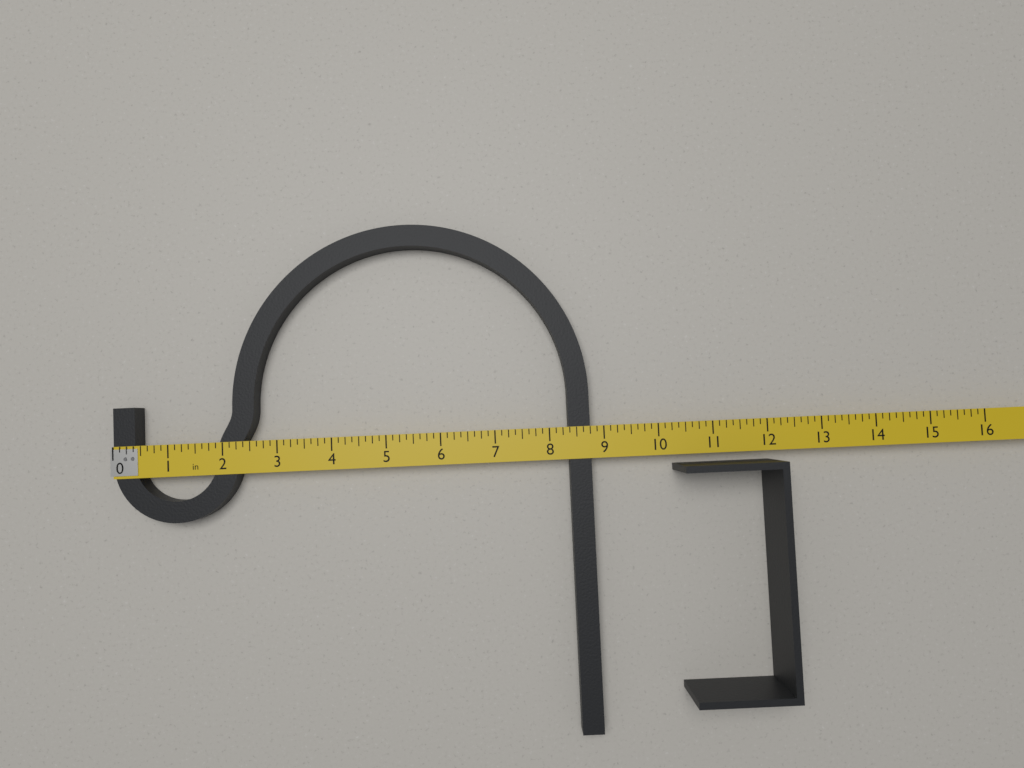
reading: 8.750 in
